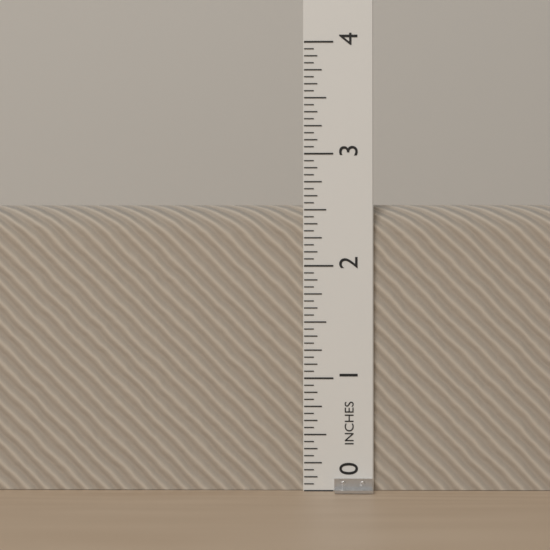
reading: 2.5625 in
